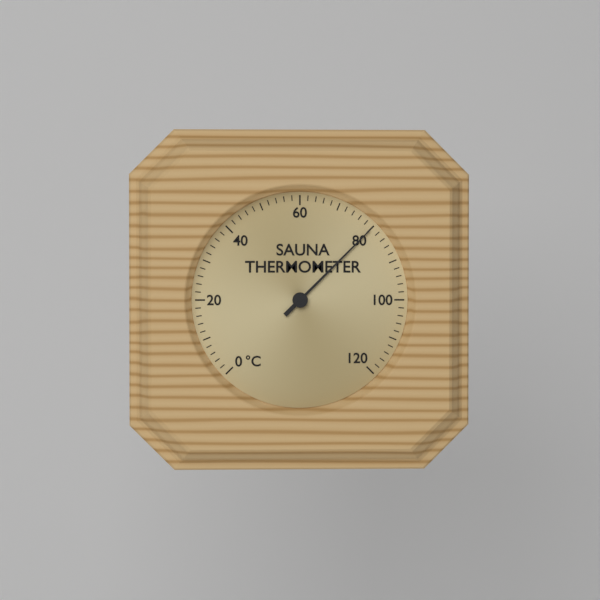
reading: 80 °C
